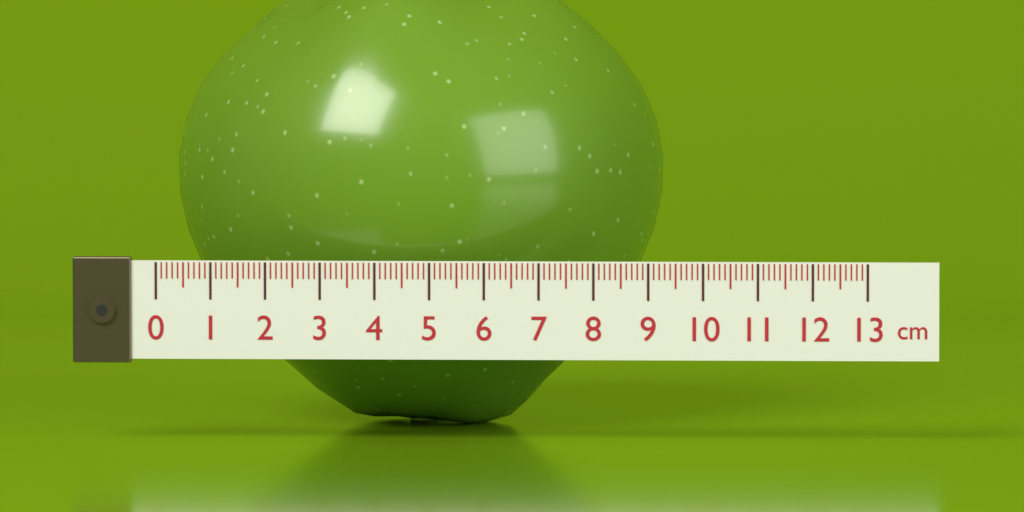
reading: 9.1 cm
